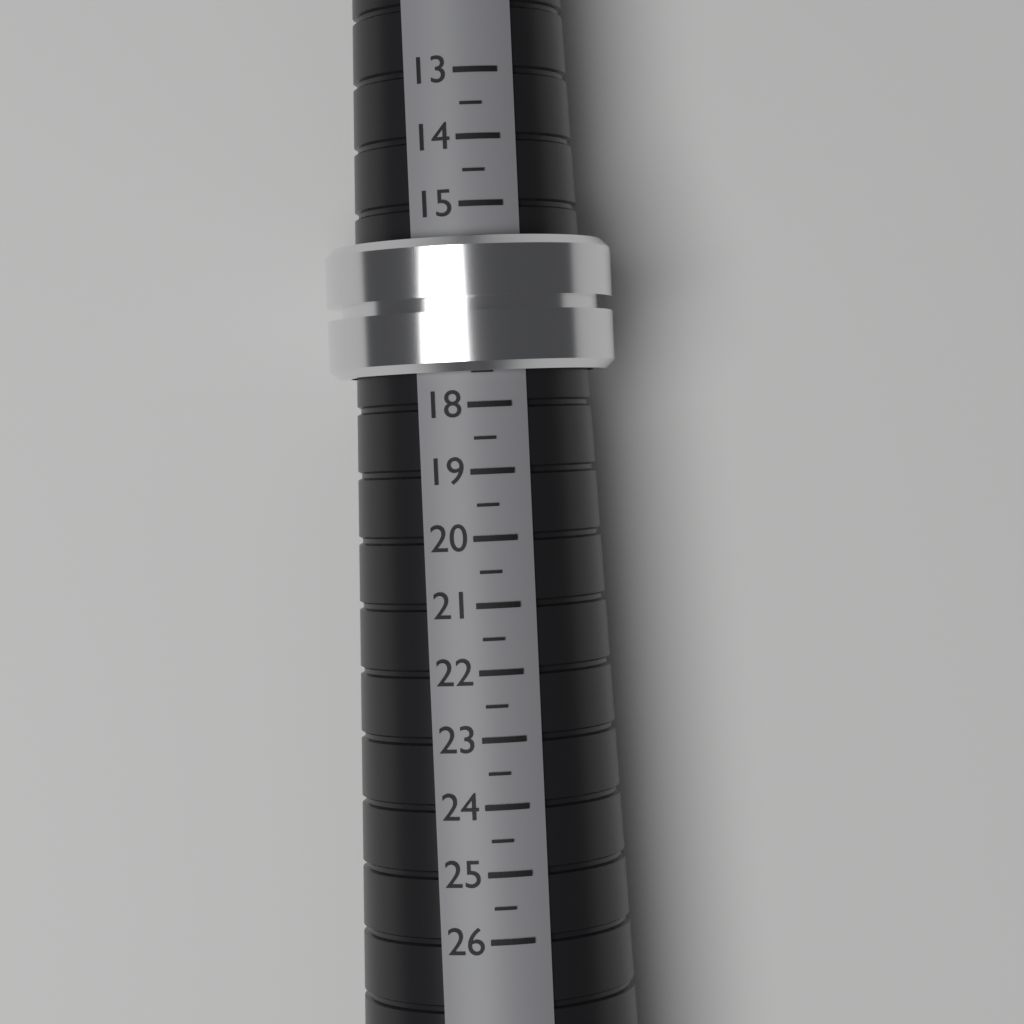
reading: 17.5 (no unit)
